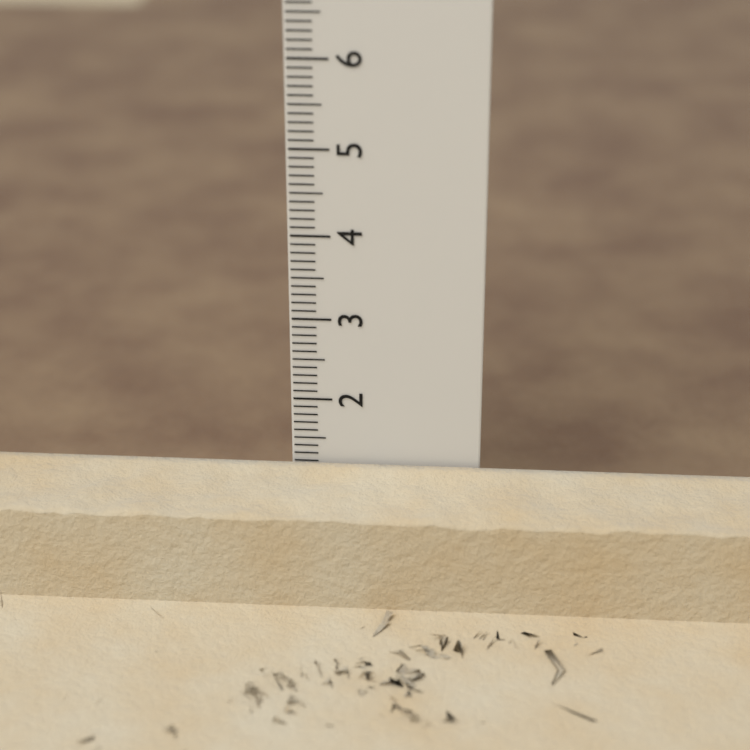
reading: 1.2 cm
